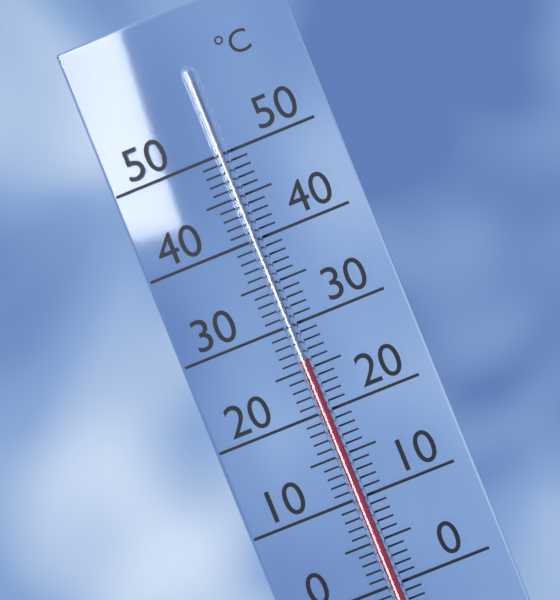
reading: 26 °C
